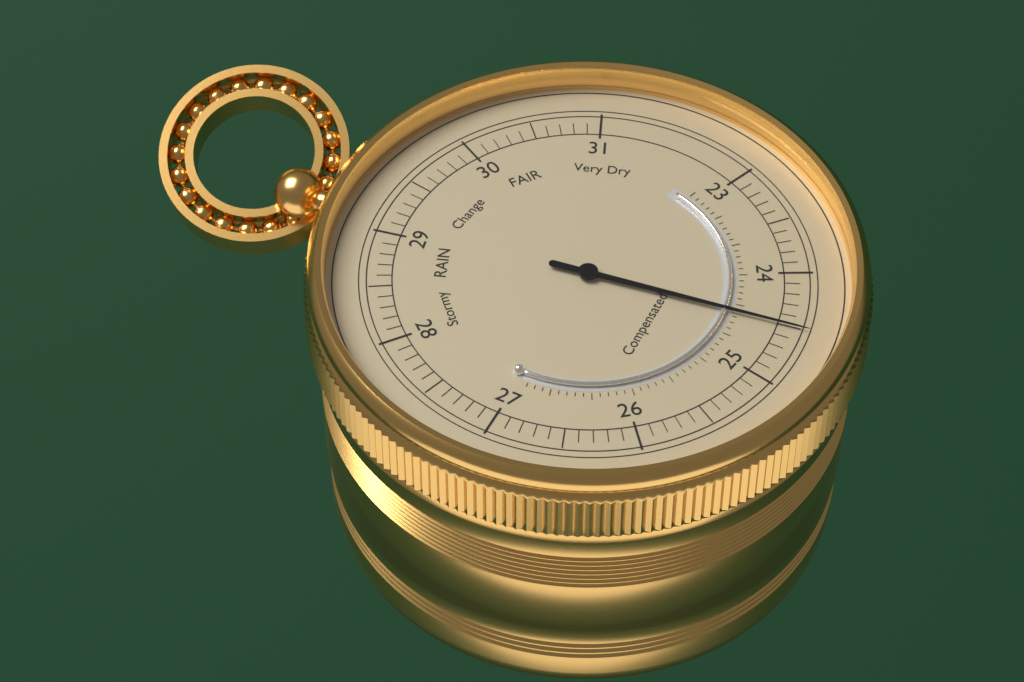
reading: 24.5 (no unit)
